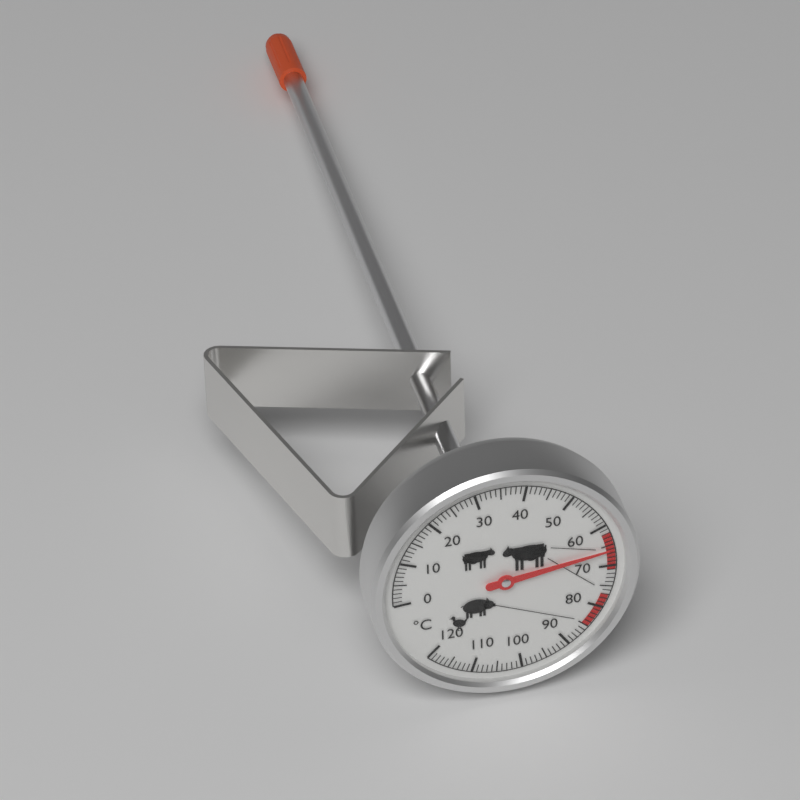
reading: 66 °C
